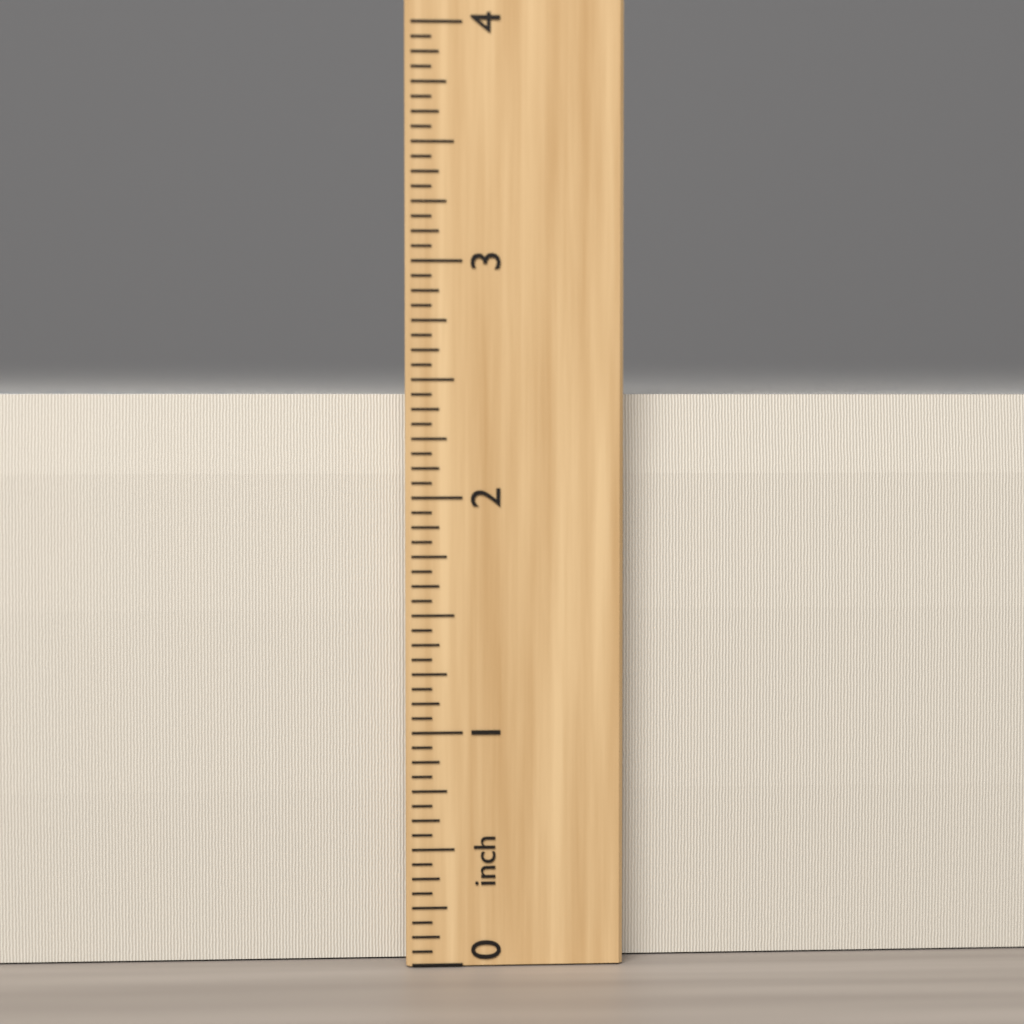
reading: 2.4375 inch
